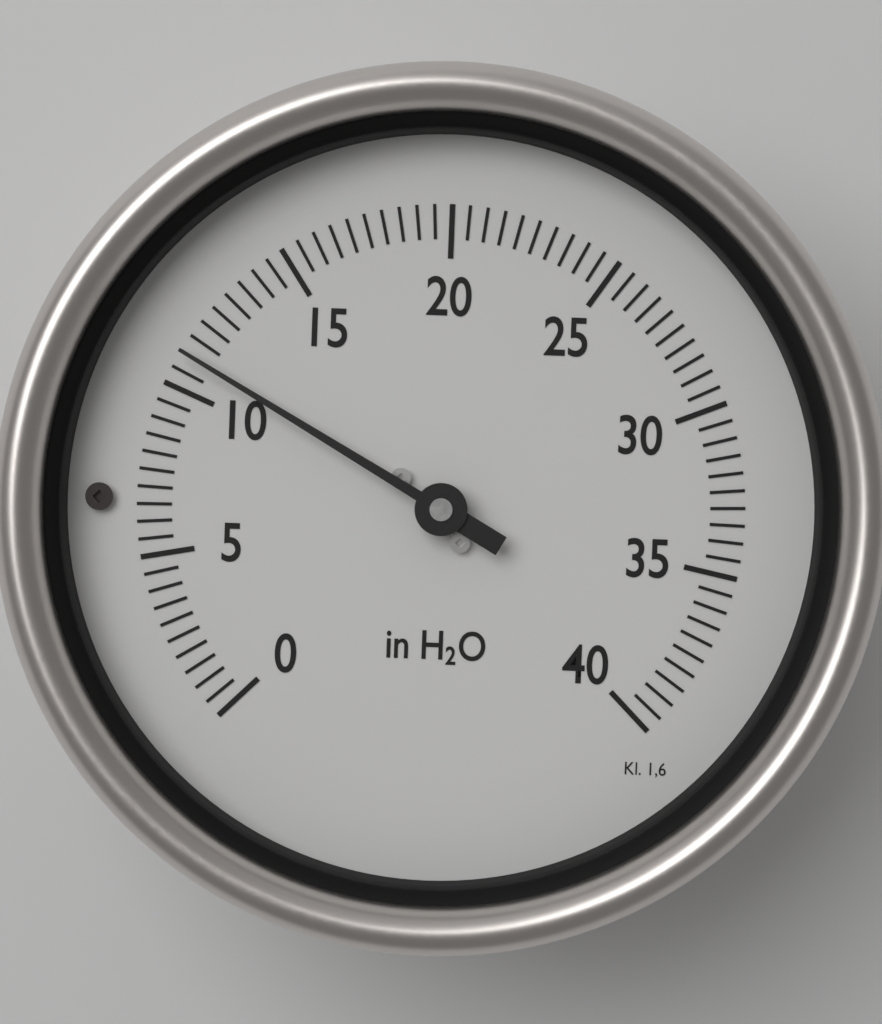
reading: 11.0 in H2O
